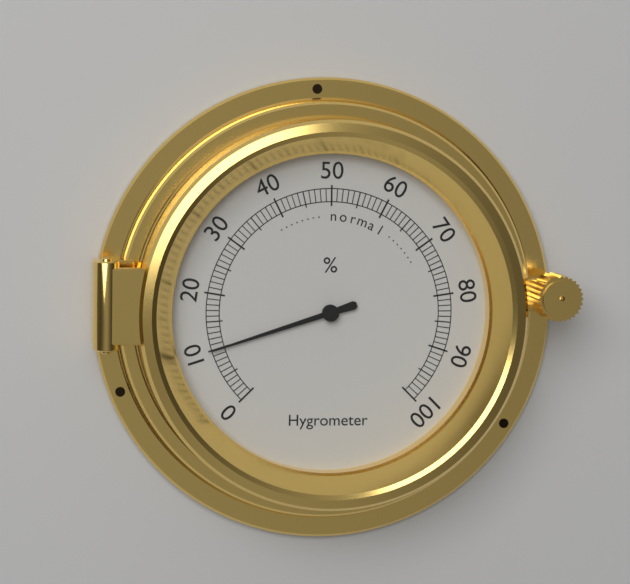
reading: 10 %
